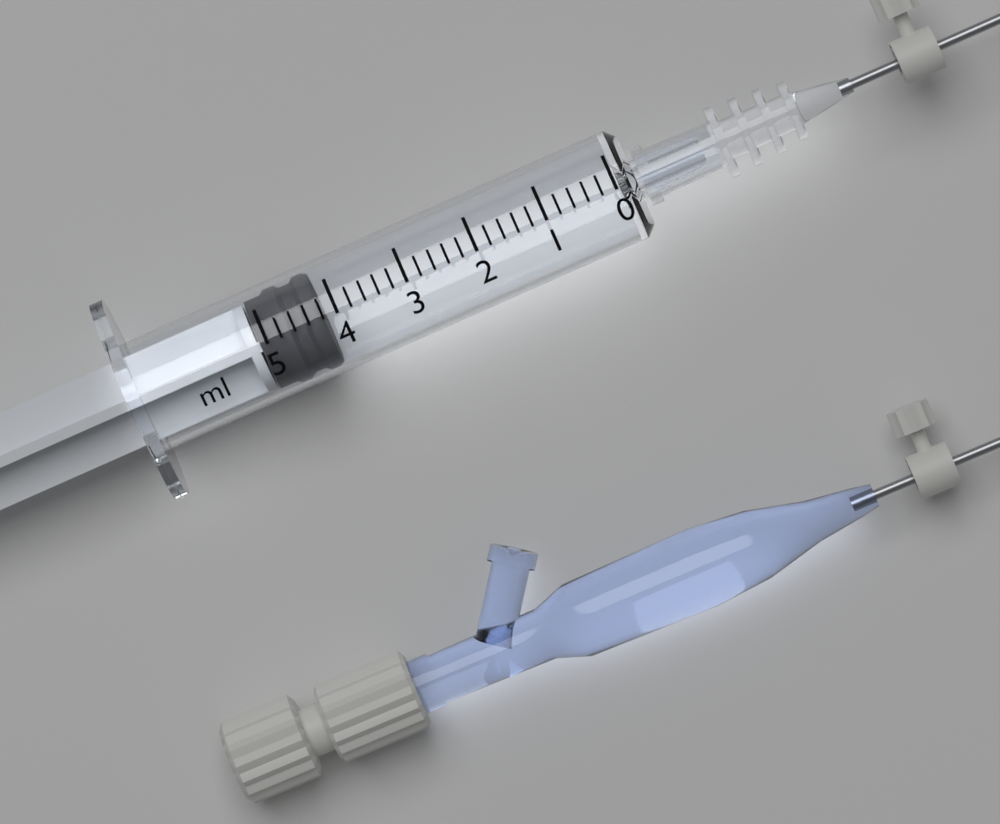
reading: 4.2 ml
